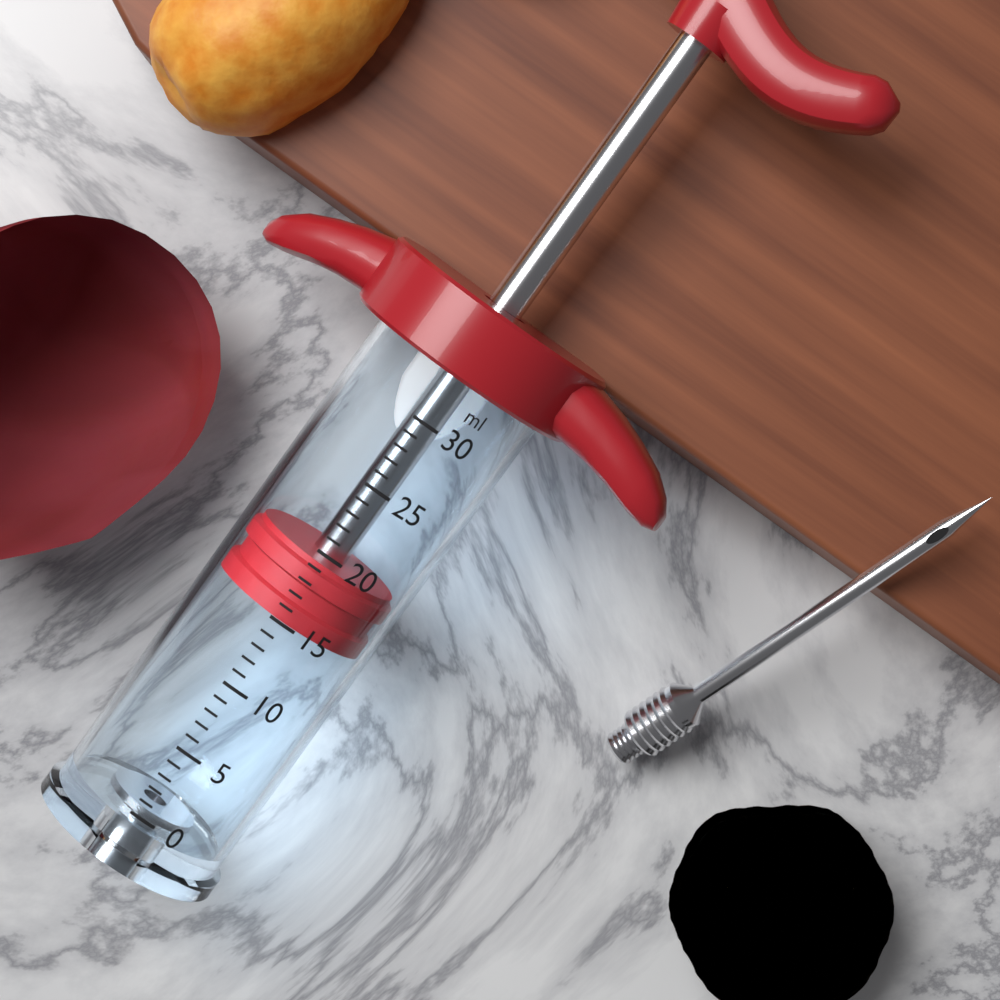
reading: 15 ml
